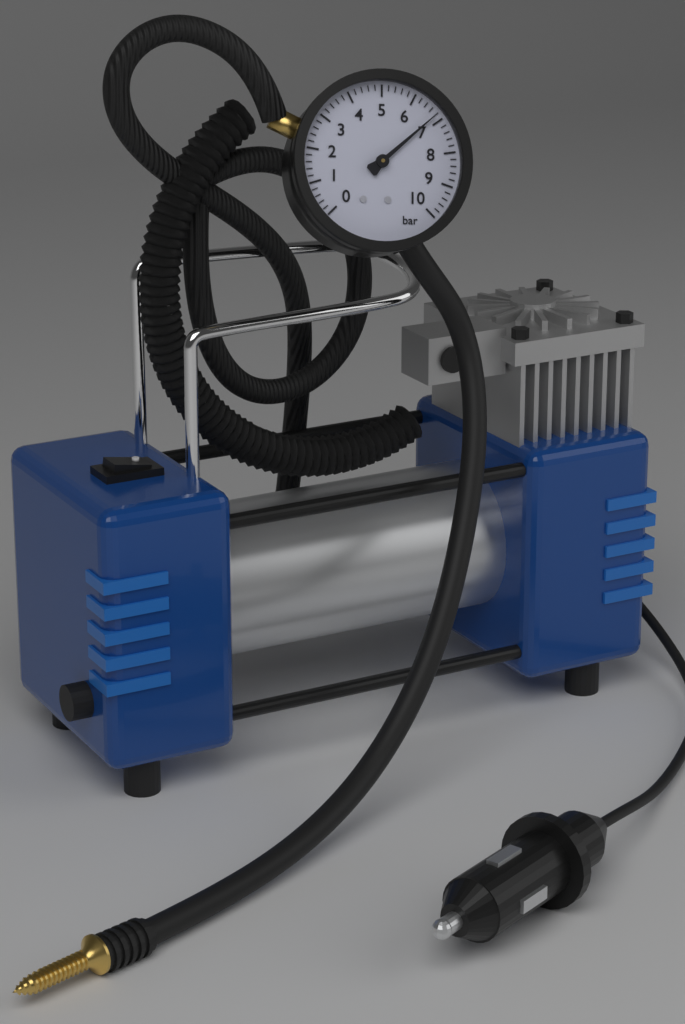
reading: 6.8 bar
